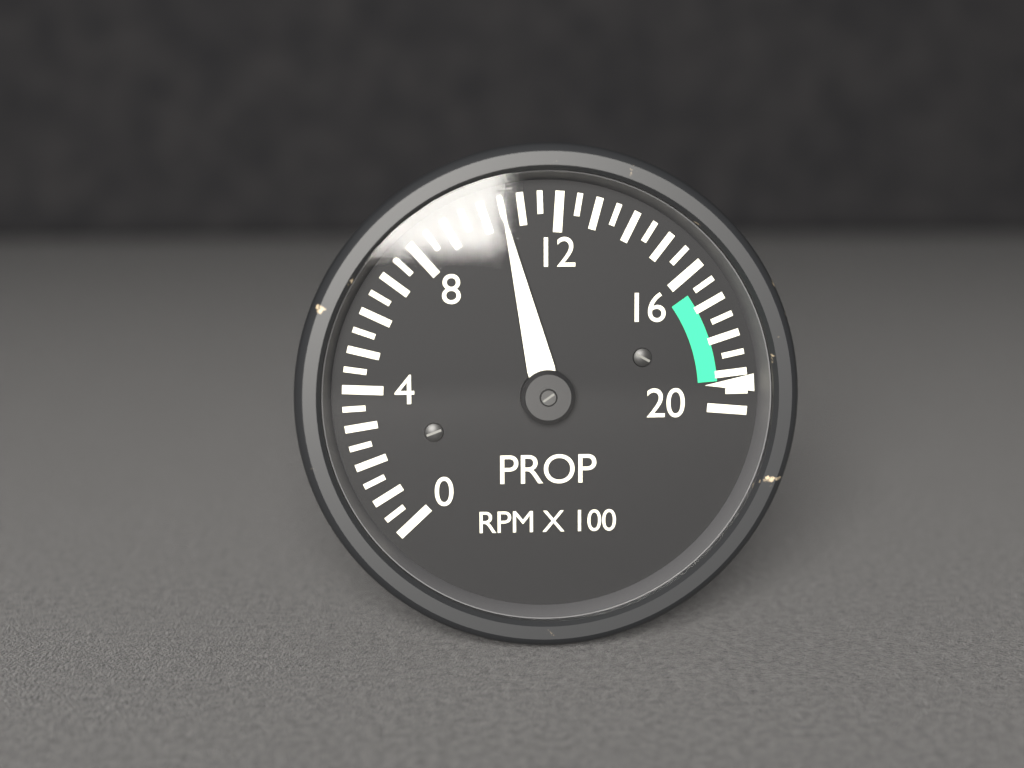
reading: 10.5 RPM X 100
